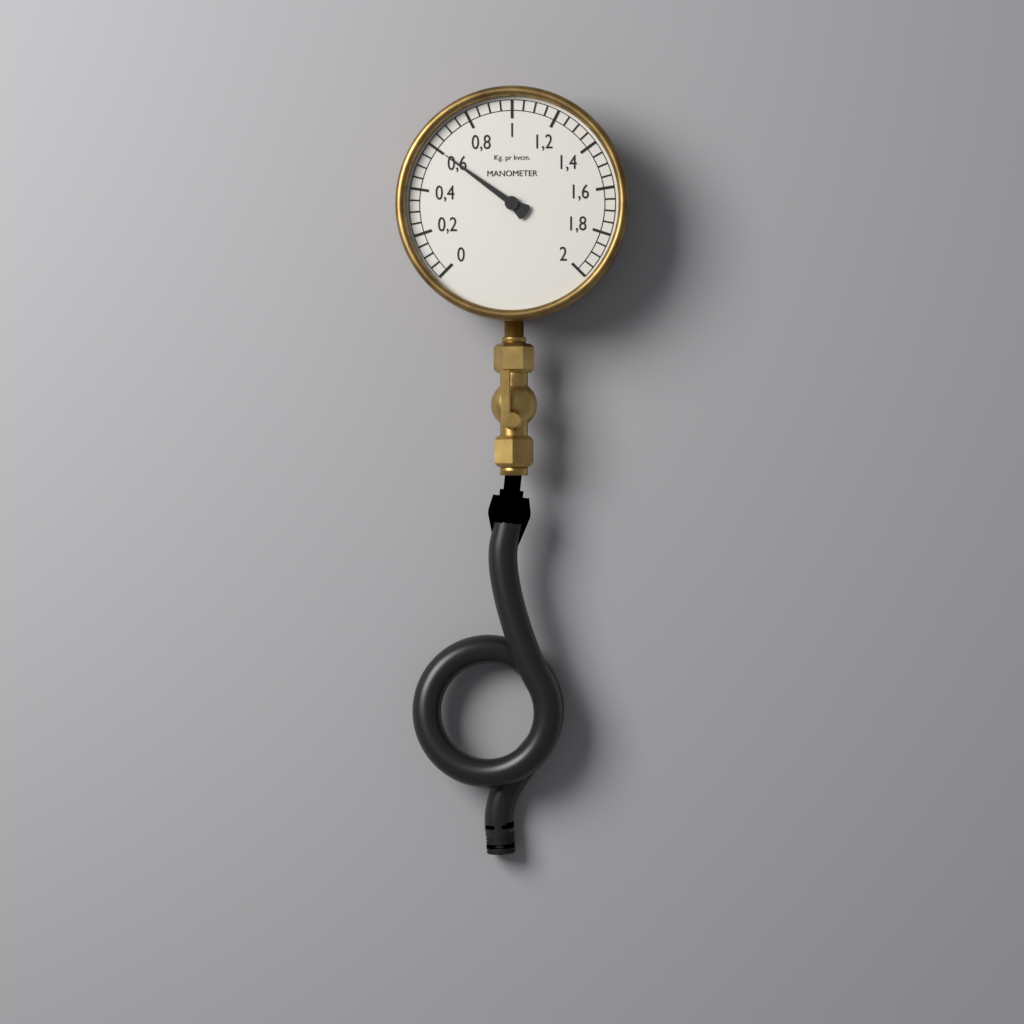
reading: 0.60 kg/cm²
